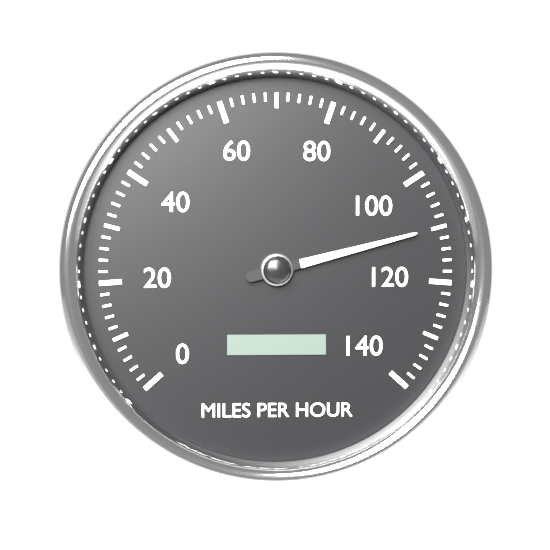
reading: 110 mph
